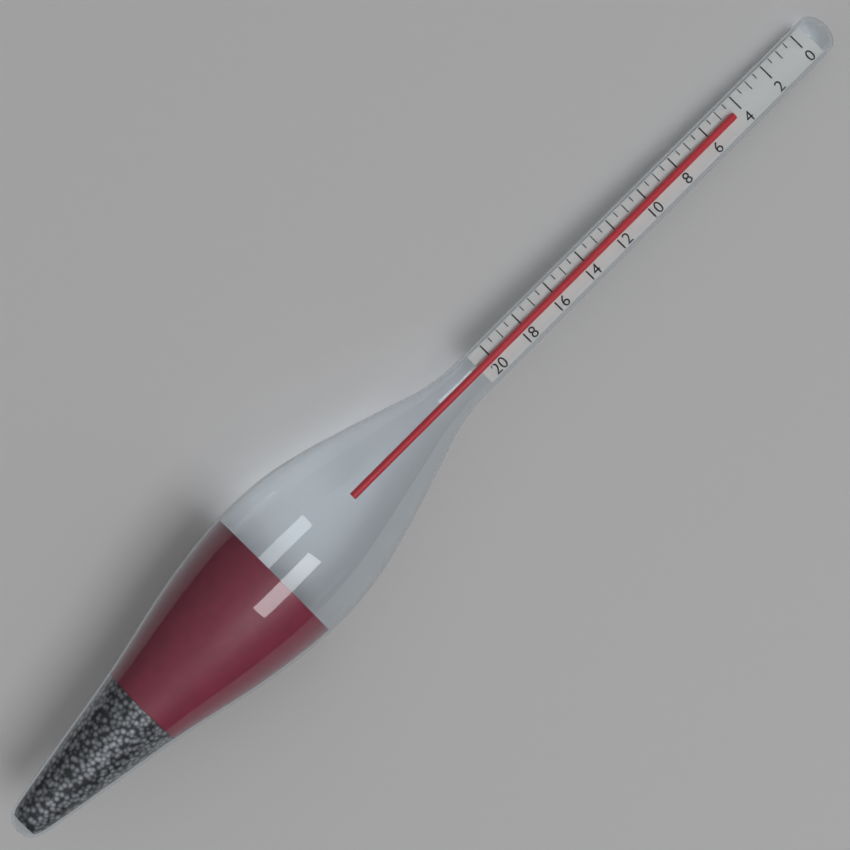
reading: 4.5 (no unit)
